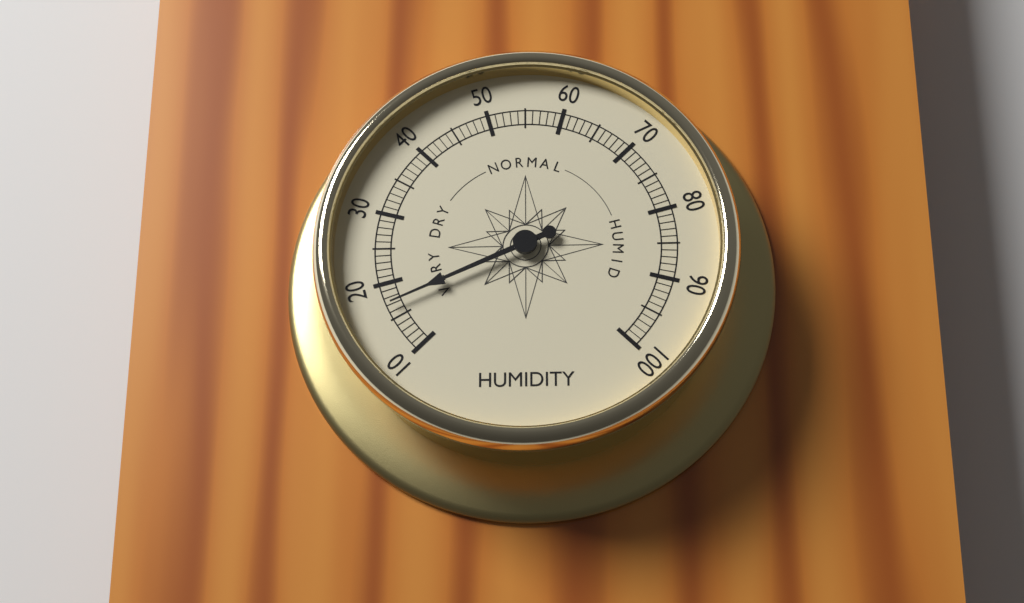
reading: 17 (no unit)
